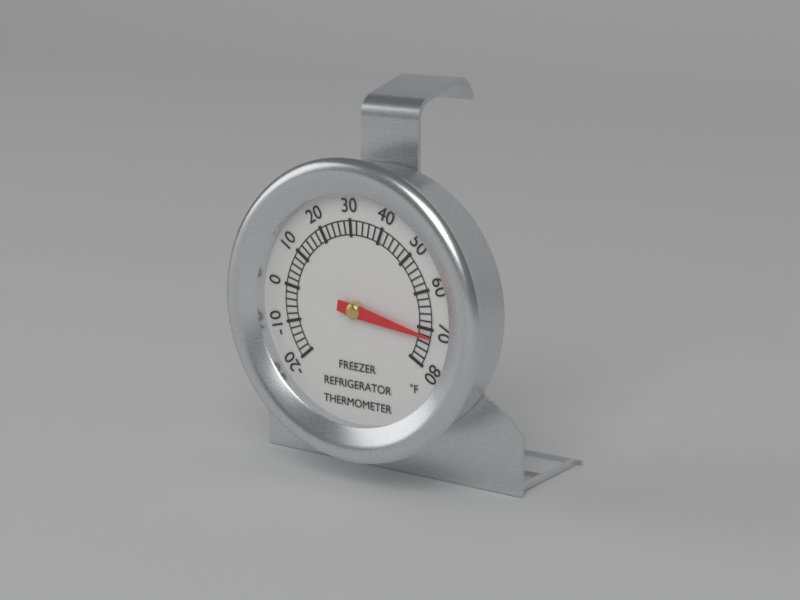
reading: 72 °F
